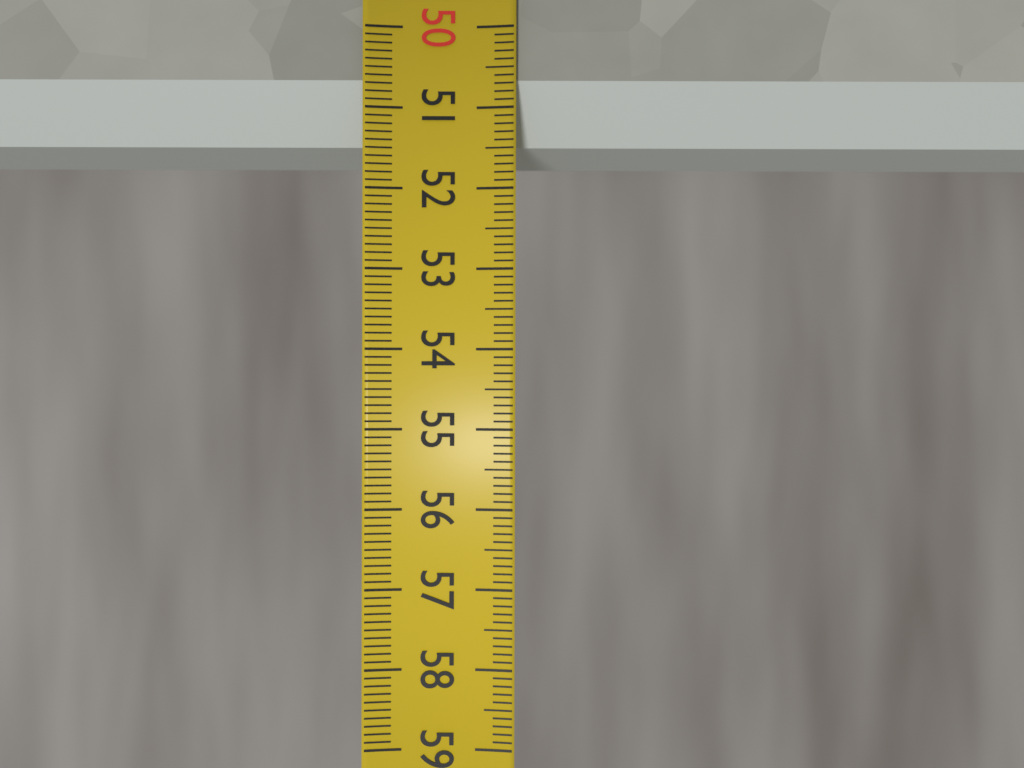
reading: 51.4 (no unit)
